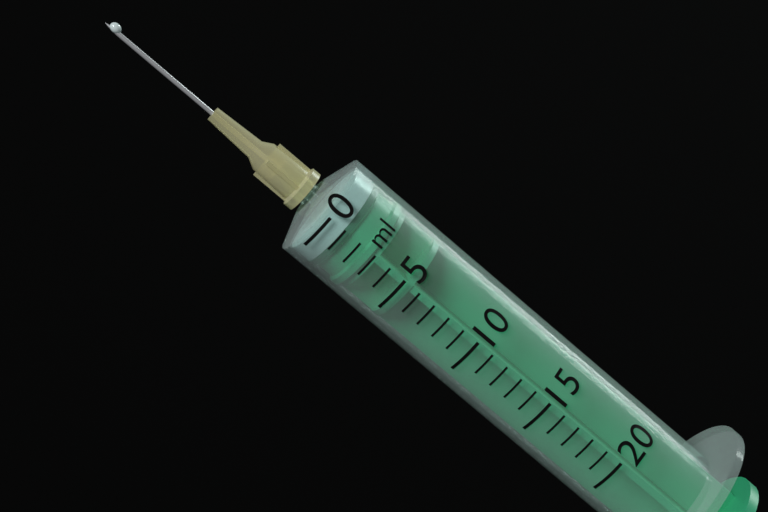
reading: 1 ml
